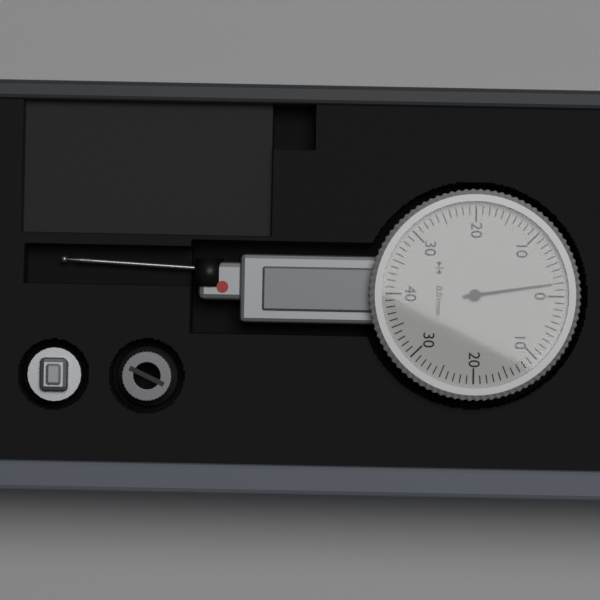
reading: 0.02 mm
